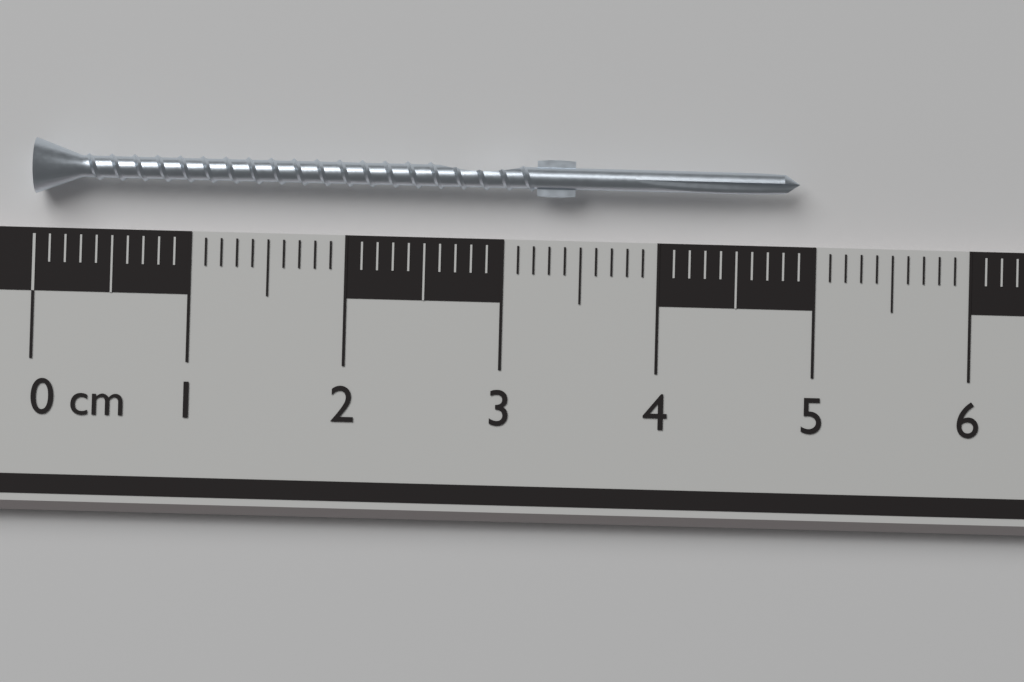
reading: 4.9 cm
